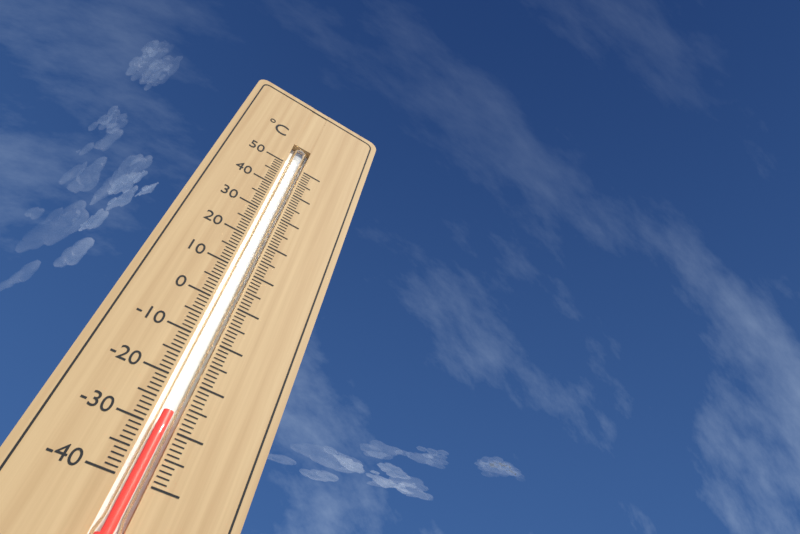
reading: -27 °C
